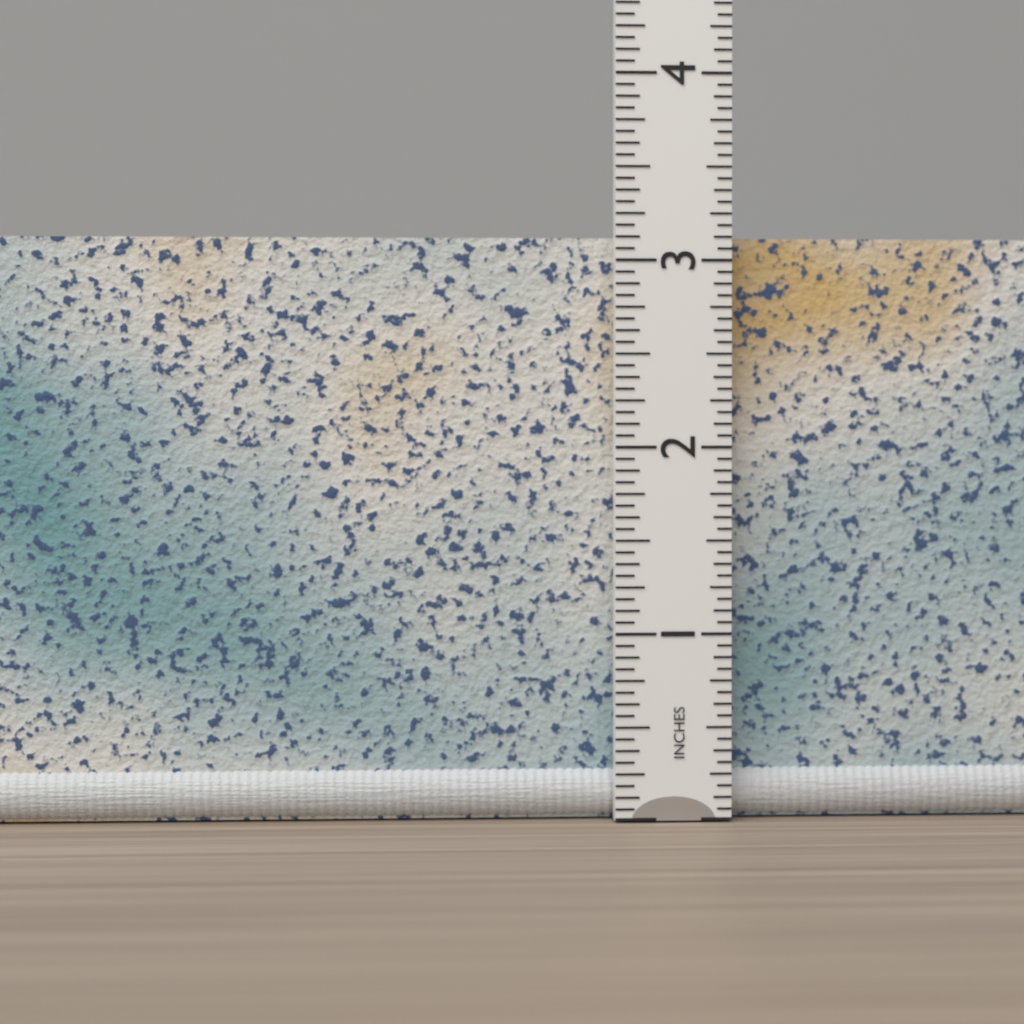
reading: 3.1250 in
